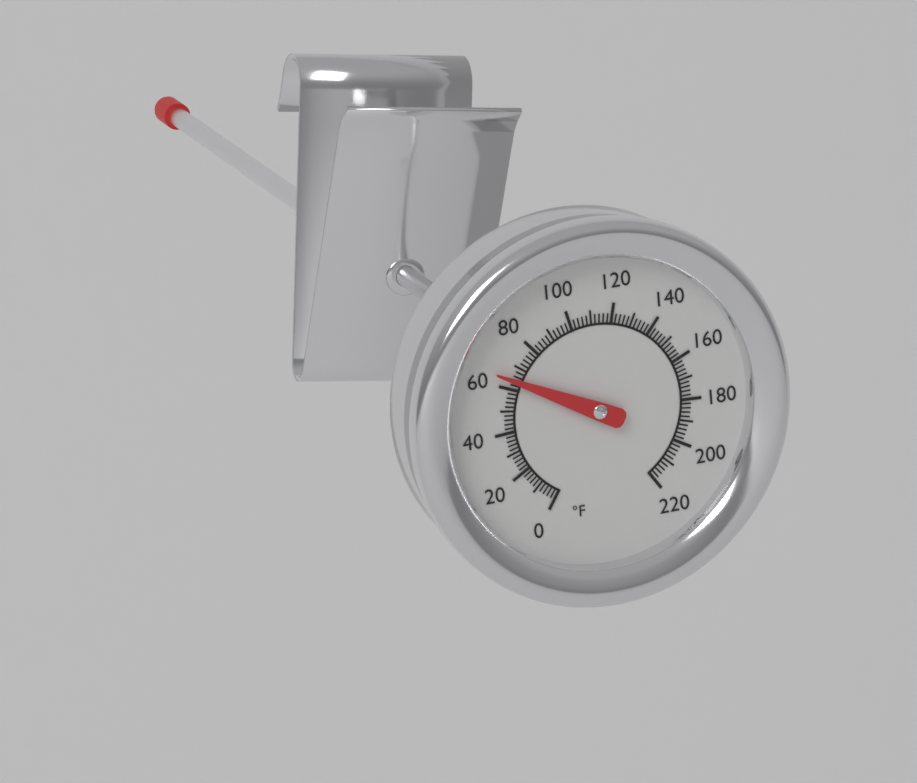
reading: 64 °F
